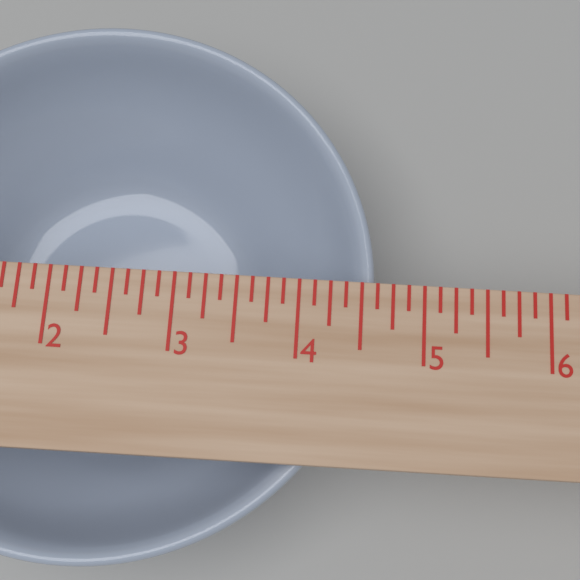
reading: 4.625 in
